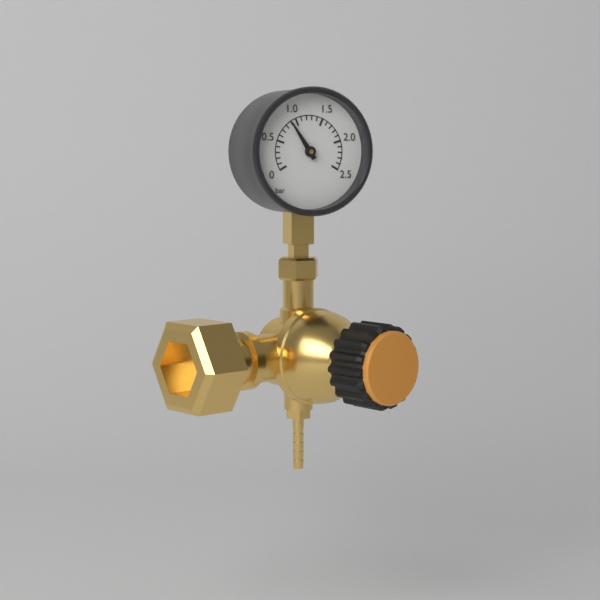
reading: 0.9 bar
